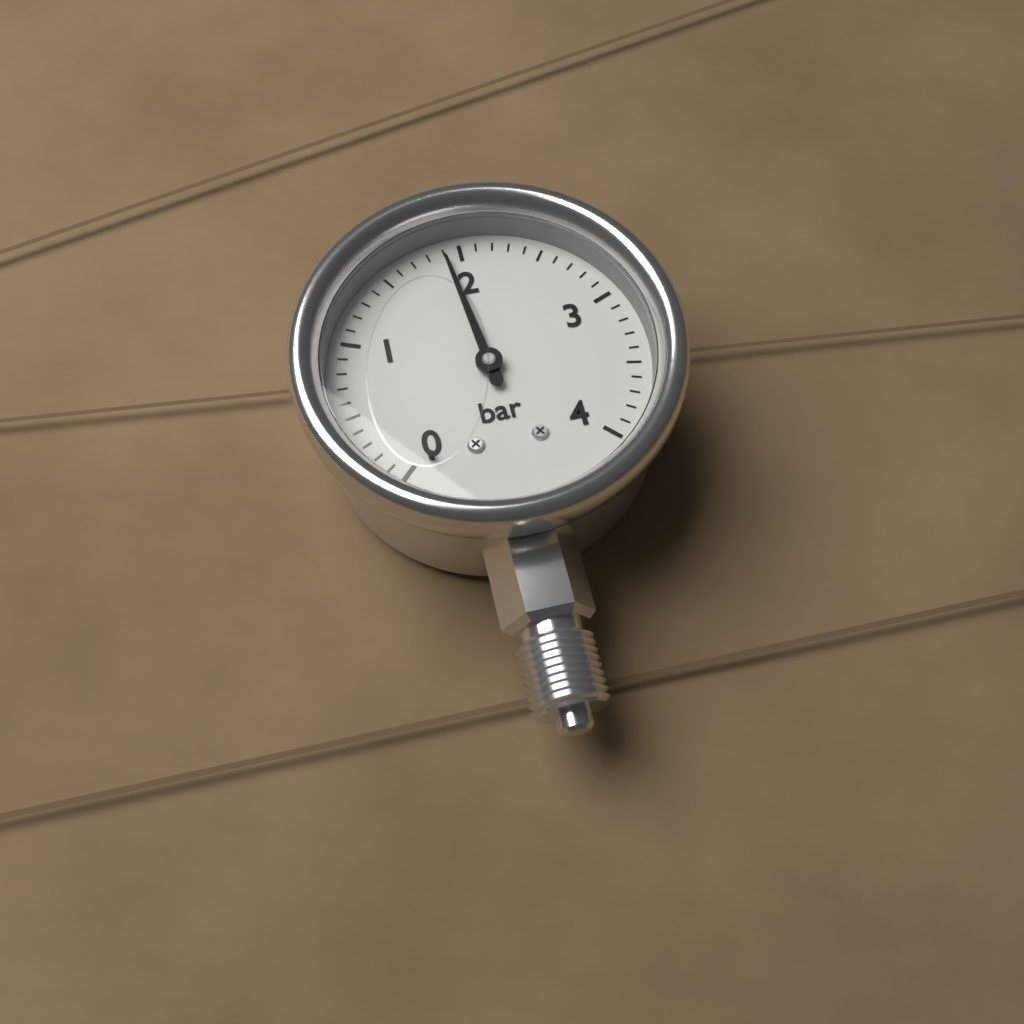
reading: 1.9 bar
